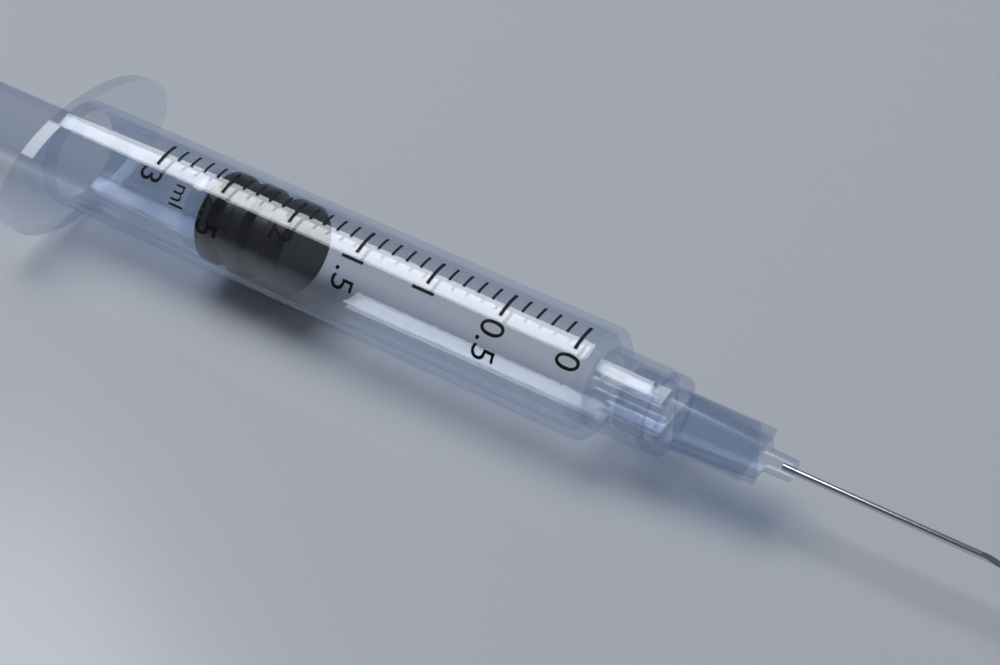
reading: 2.0 ml
